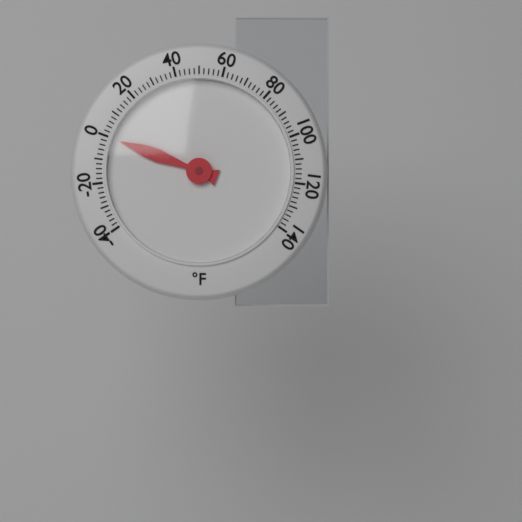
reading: 0 °F
